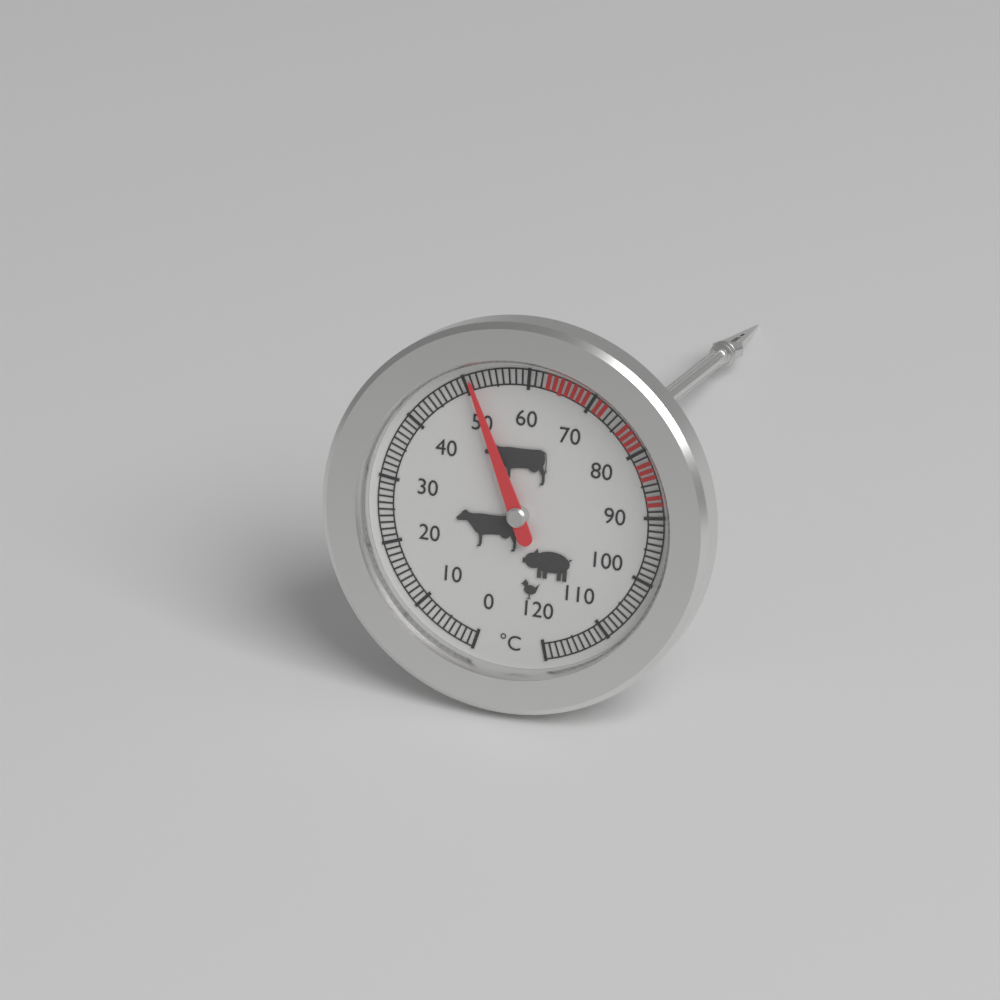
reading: 51 °C
